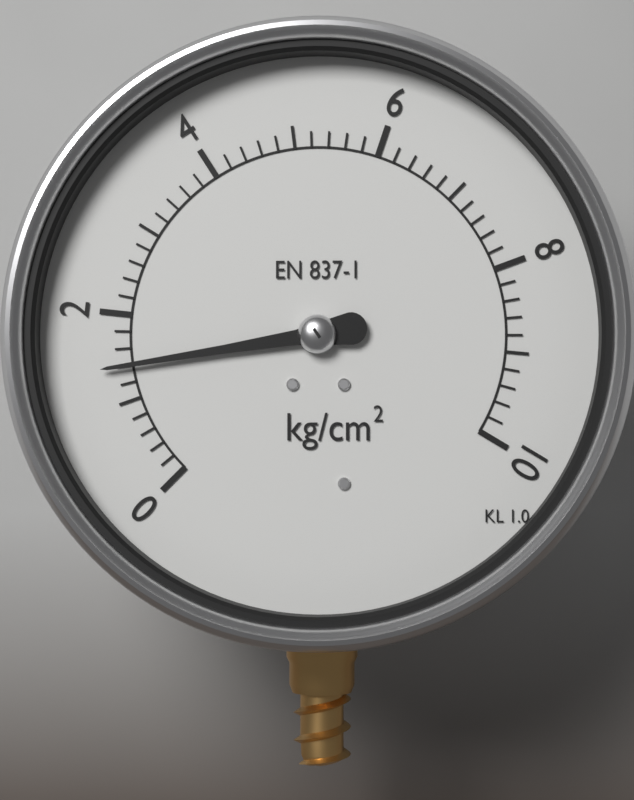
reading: 1.4 kg/cm²
